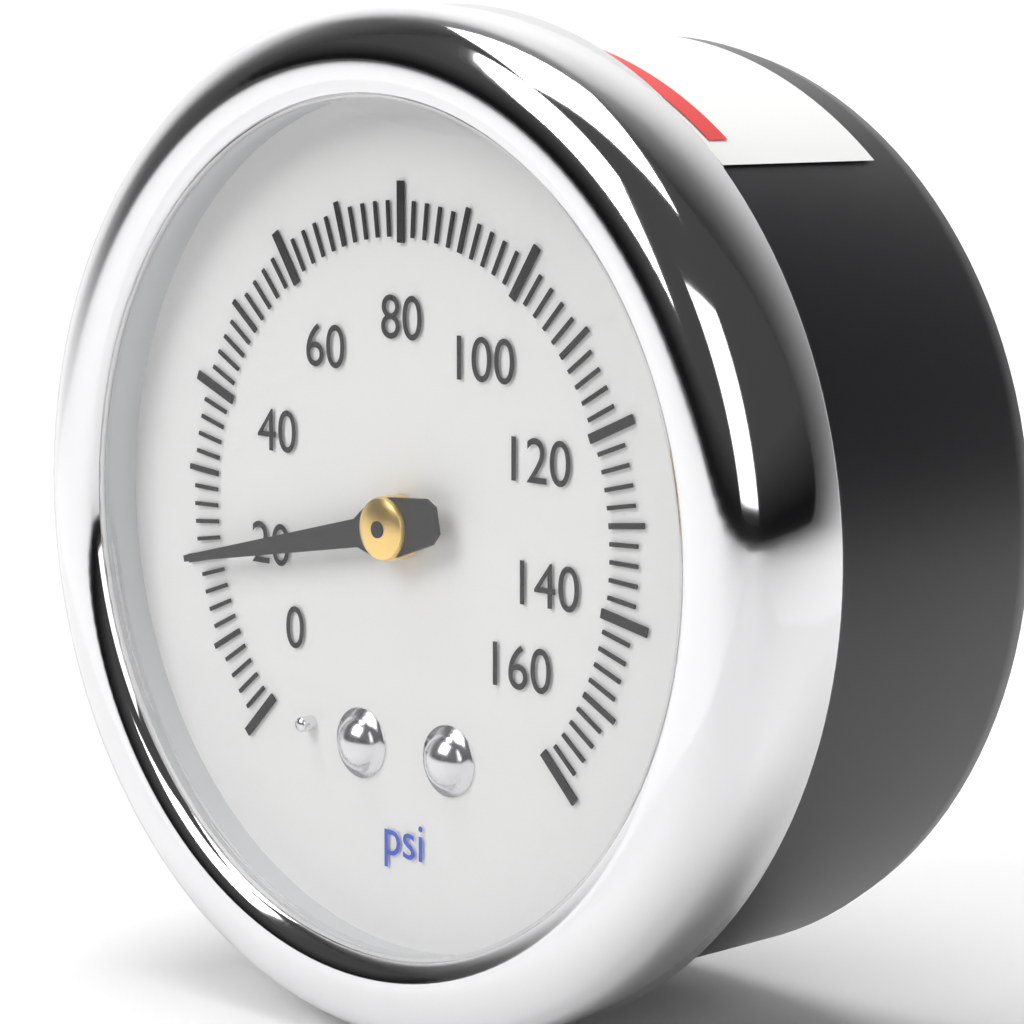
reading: 20 psi
